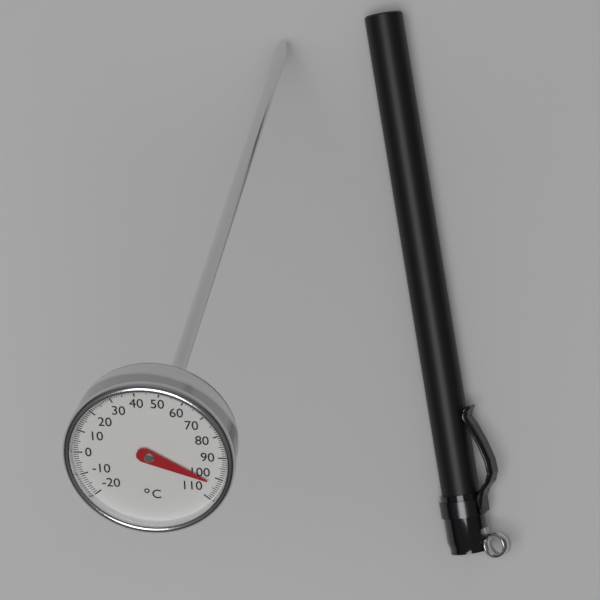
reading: 102 °C
